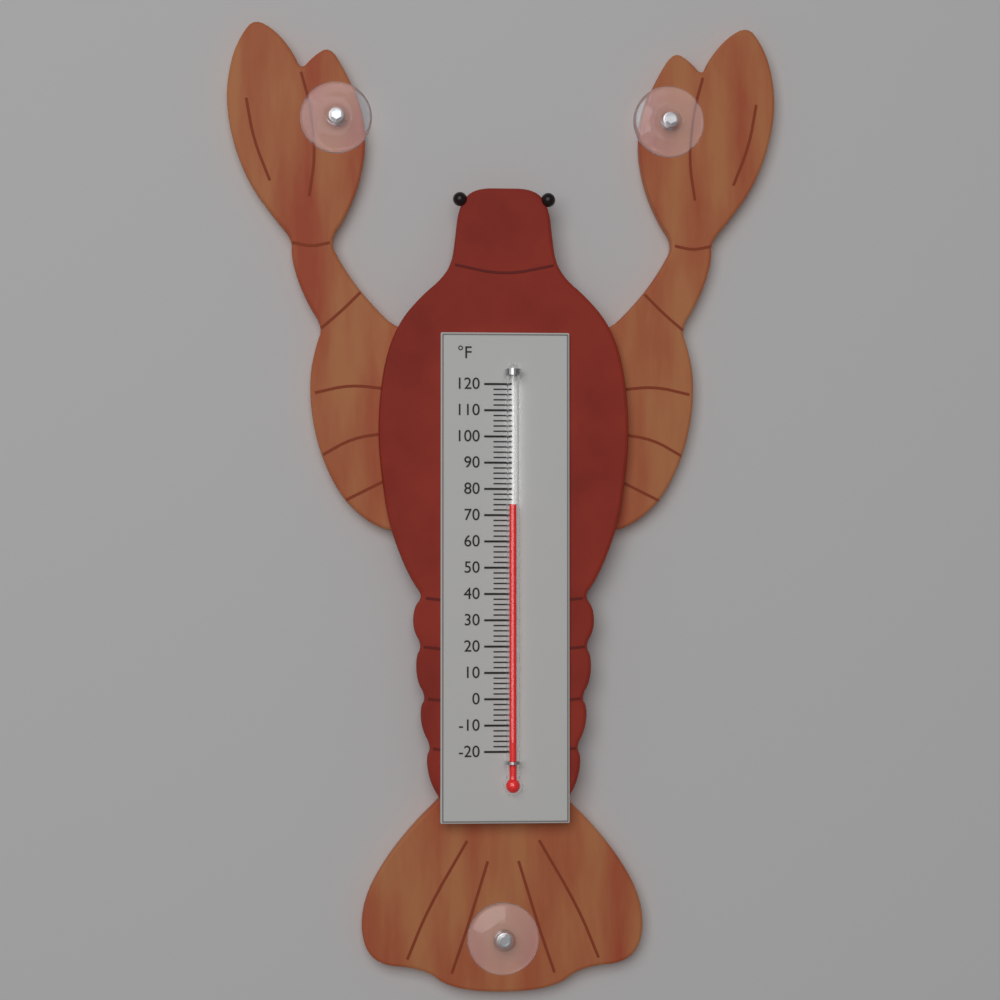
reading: 74 °F
